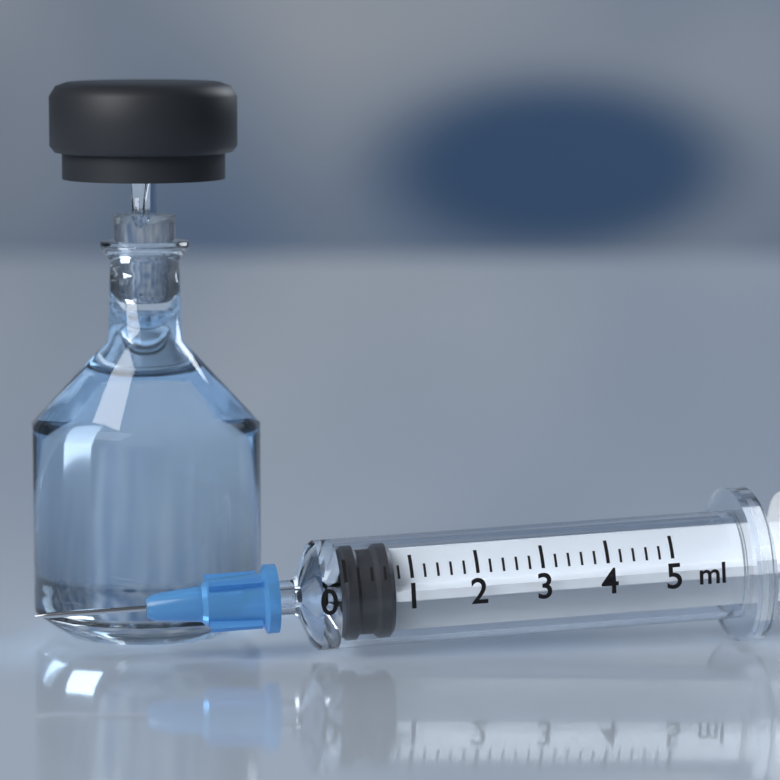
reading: 0.0 ml
